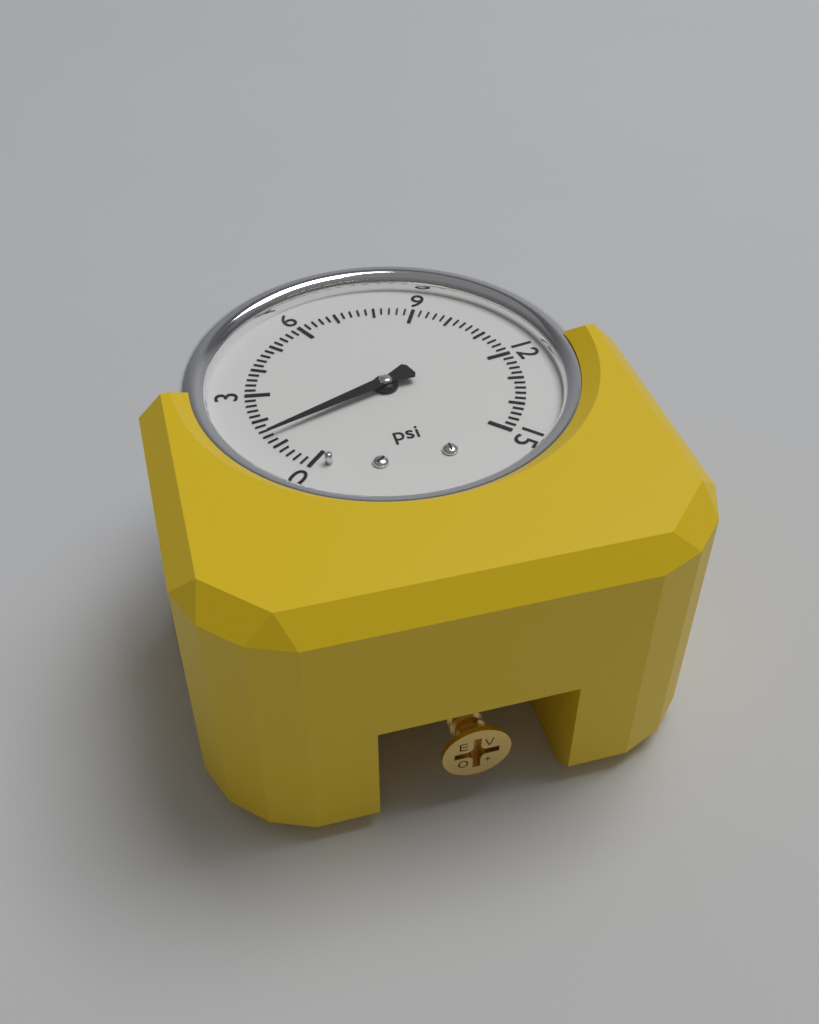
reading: 1.4 psi
